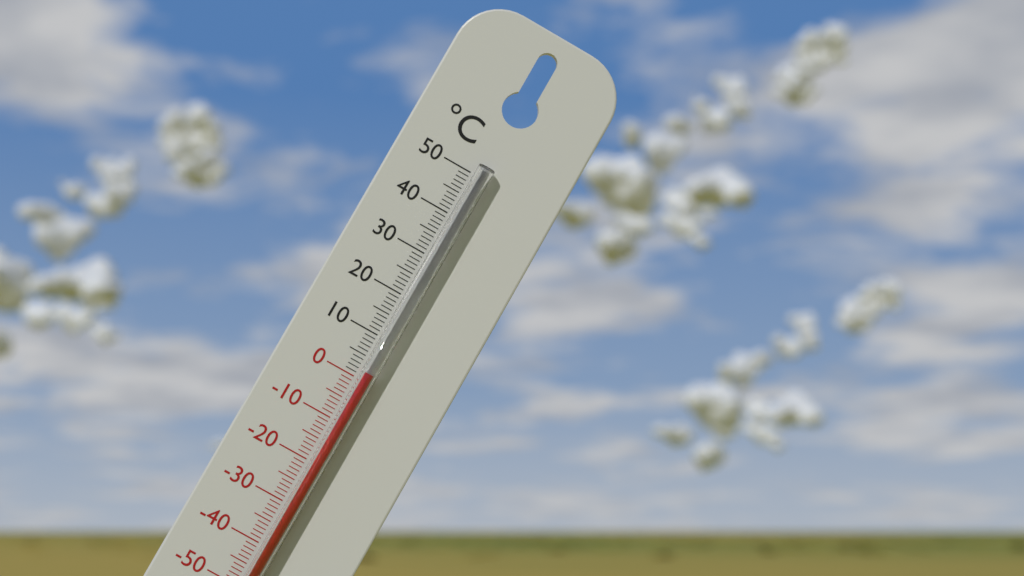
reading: 2 °C
